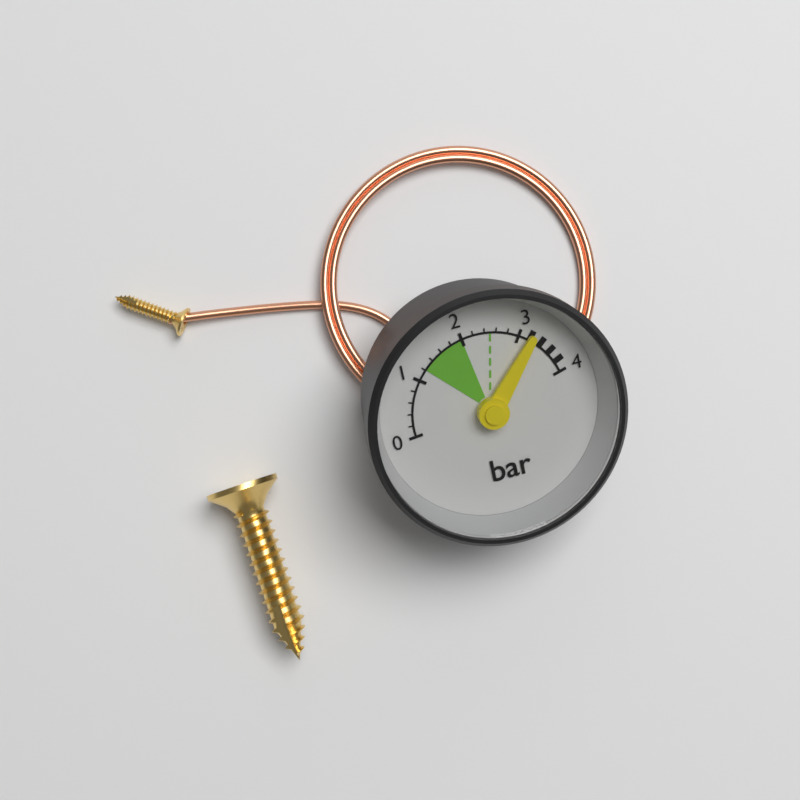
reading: 3.2 bar
